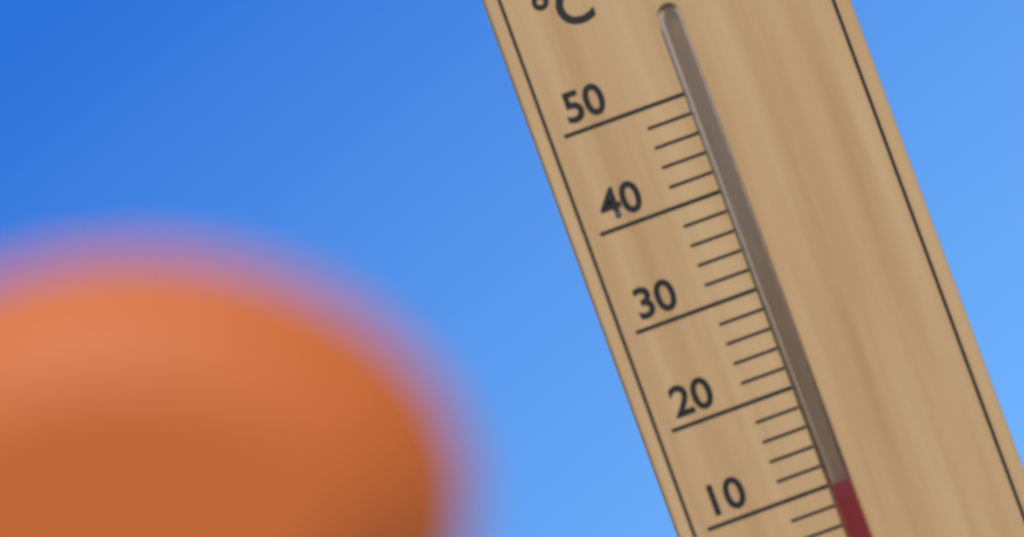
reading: 10 °C
